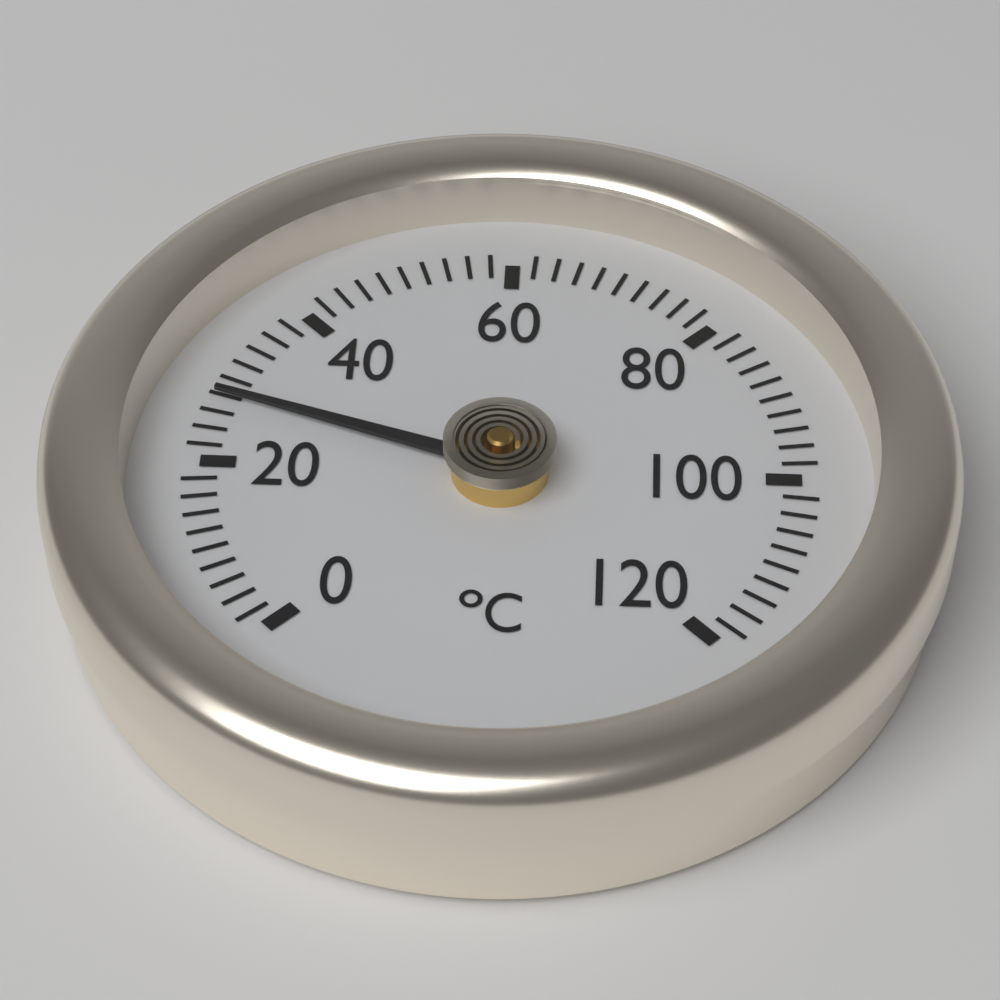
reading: 28 °C
